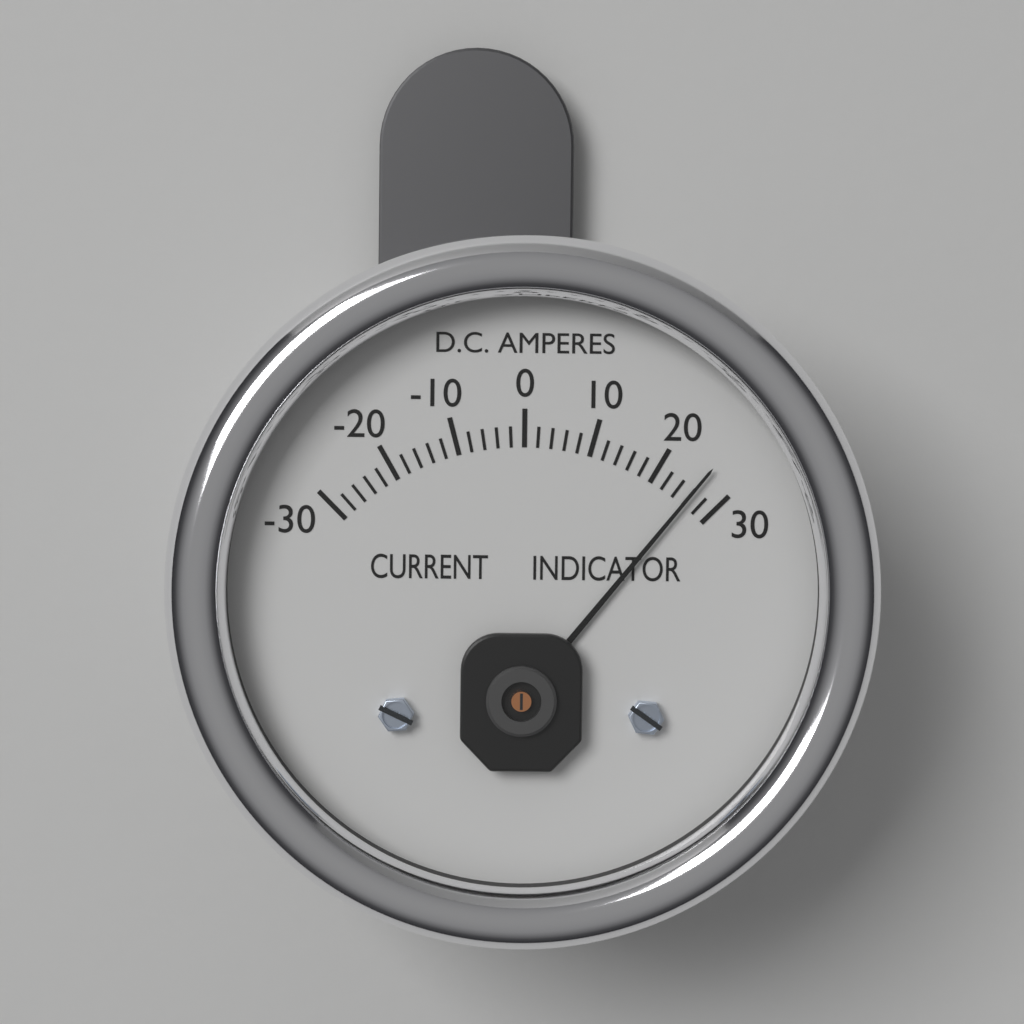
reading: 26 A
